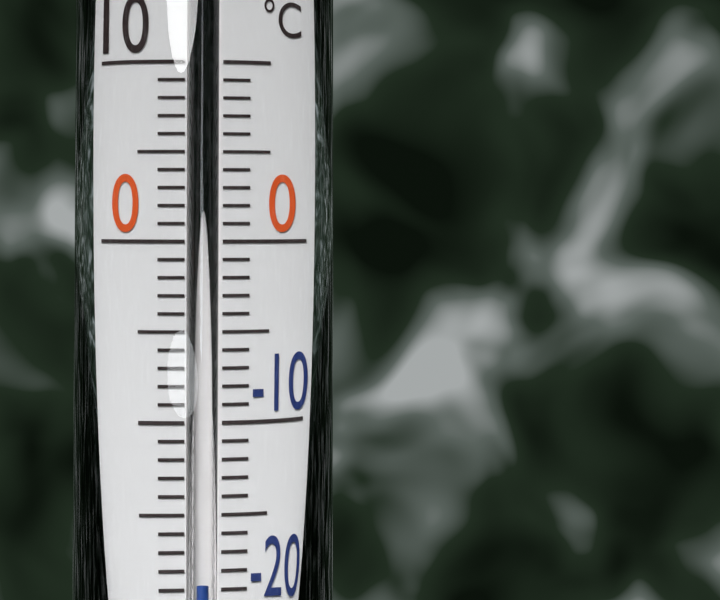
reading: -19 °C
